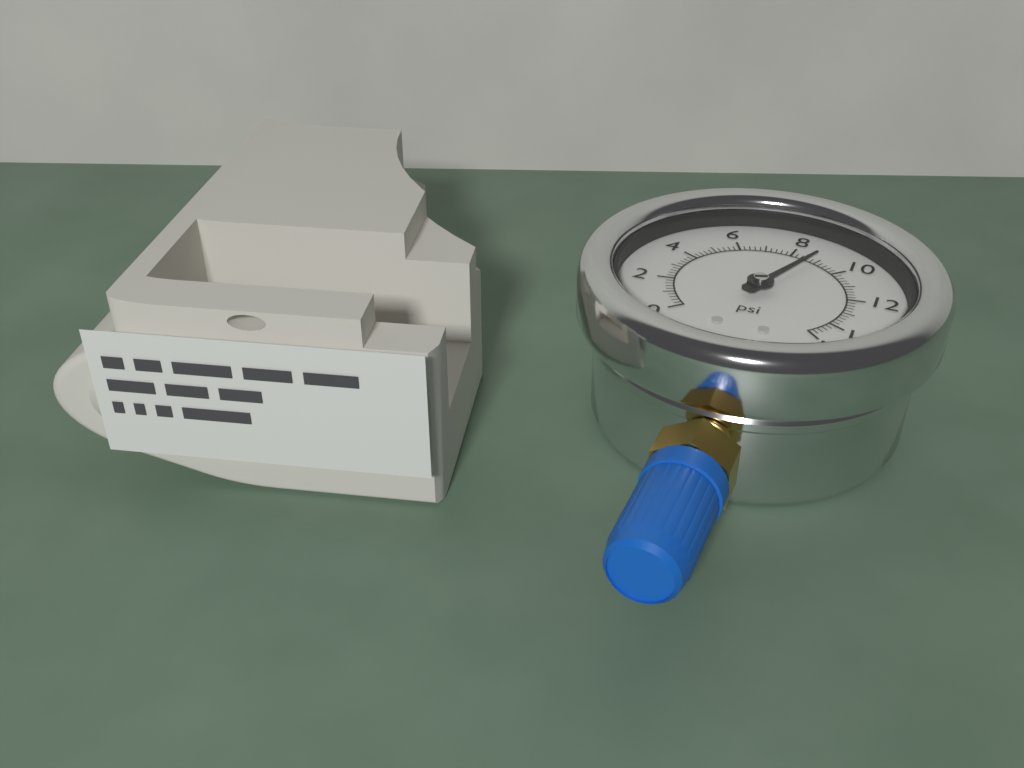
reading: 8.8 psi
